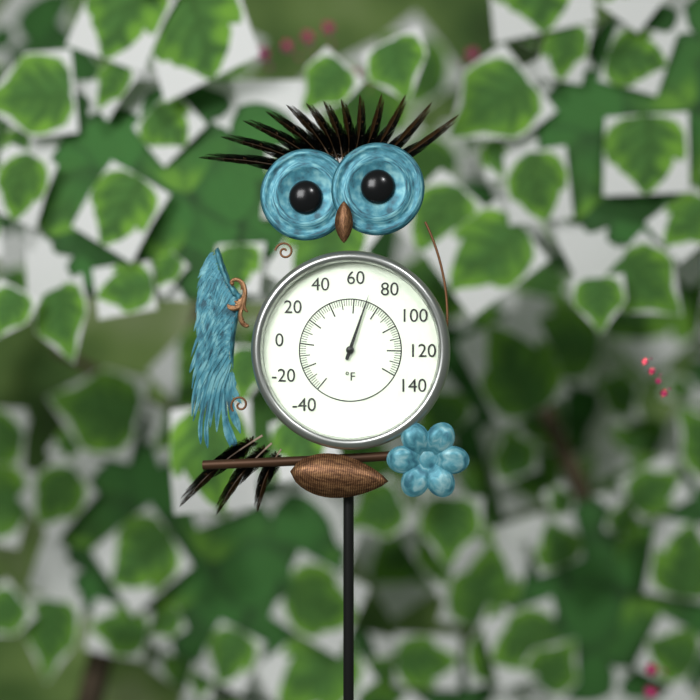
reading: 70 °F
